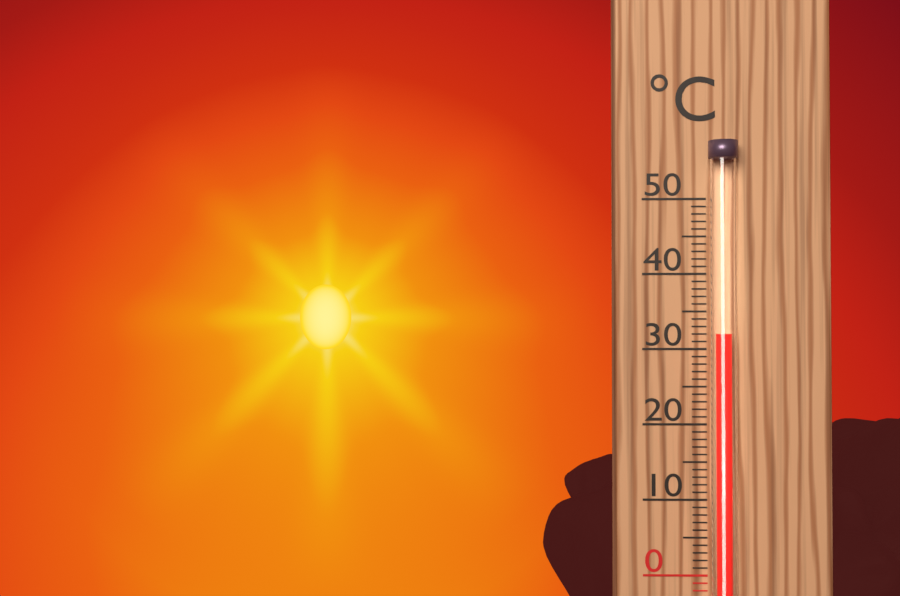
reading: 32 °C
